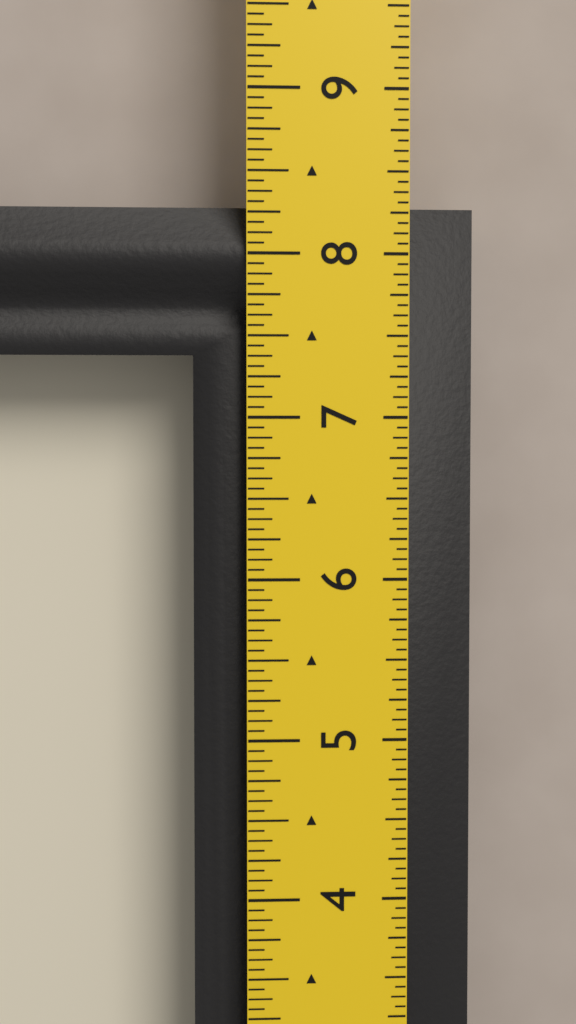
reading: 8.3125 in
